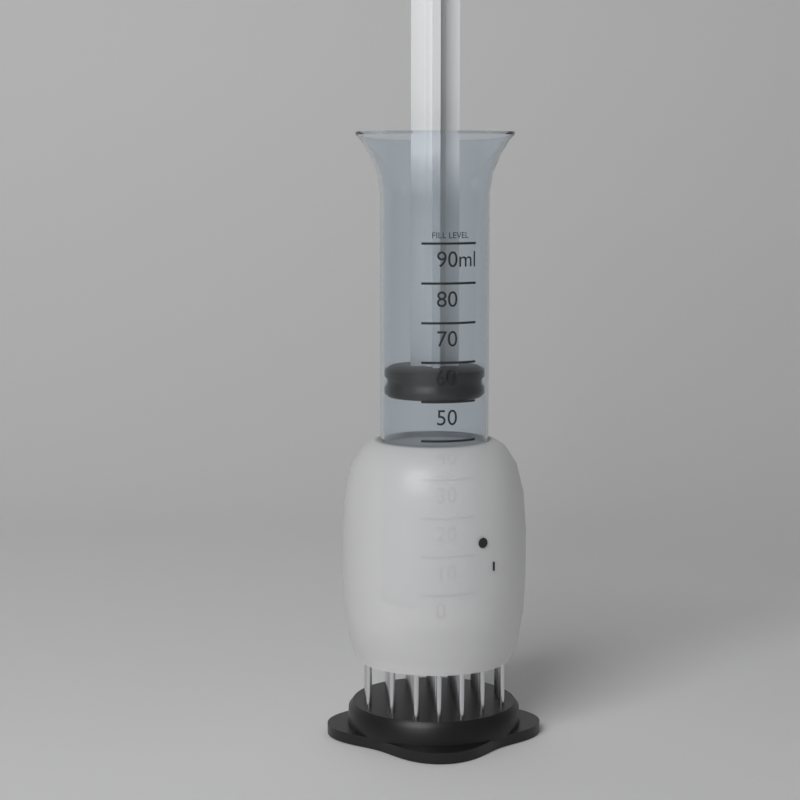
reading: 50 ml
